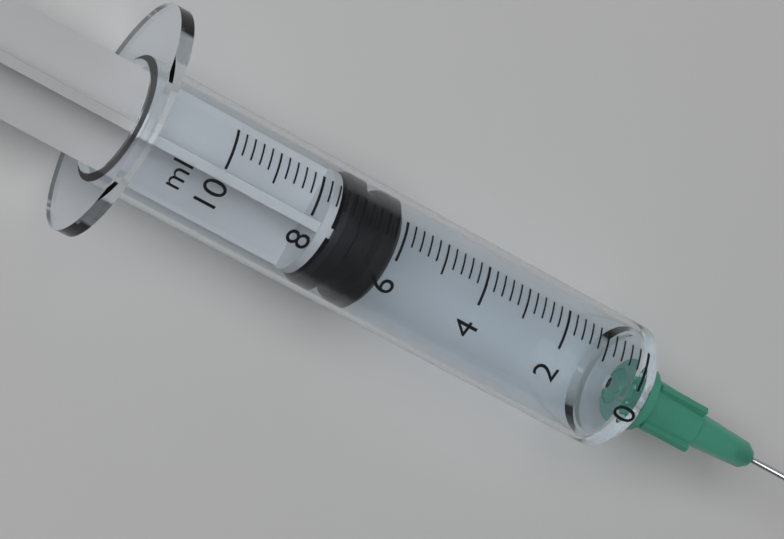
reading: 6.0 ml
